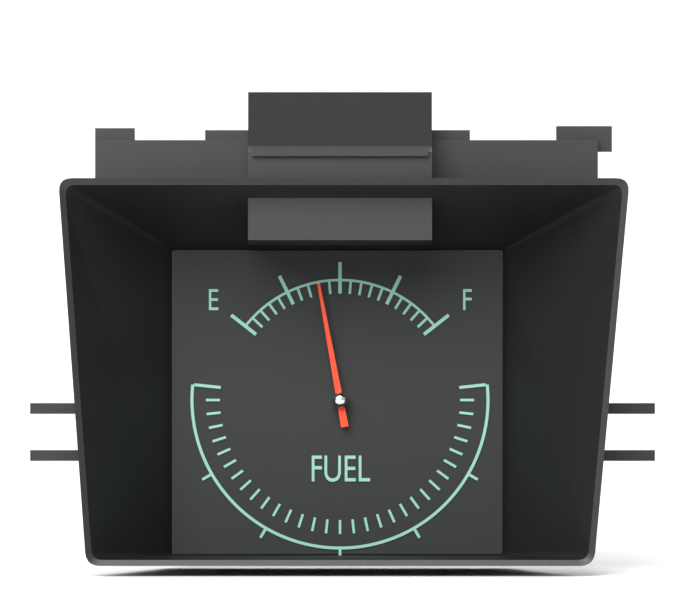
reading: 0.40 (no unit)
